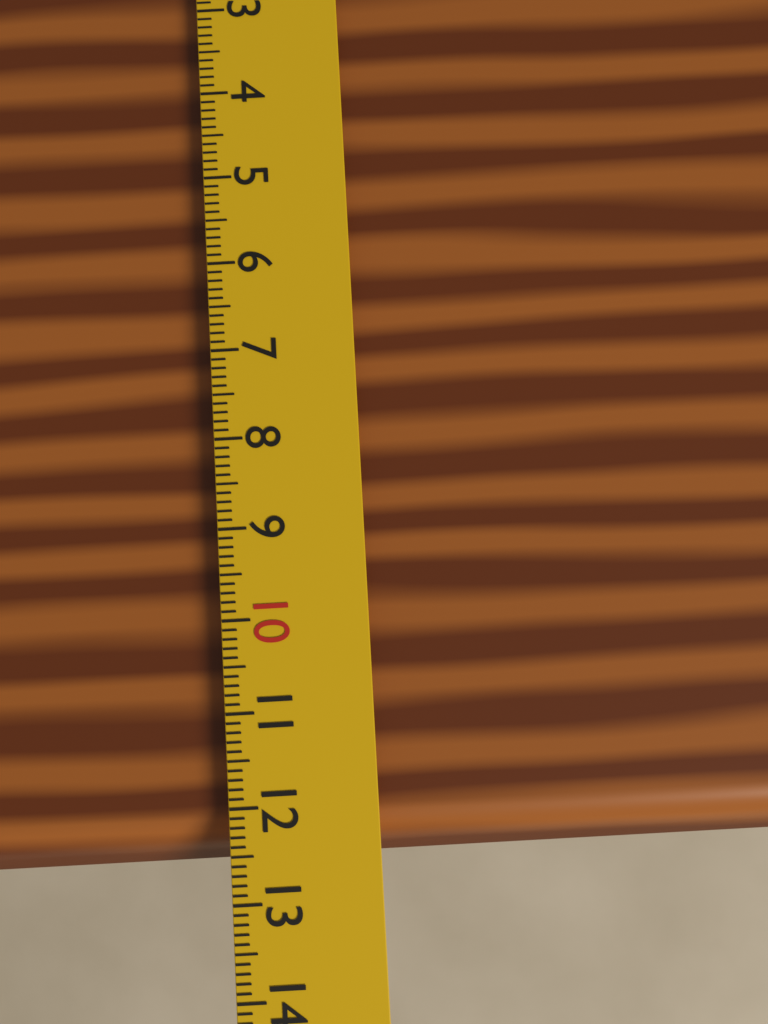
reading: 12.6 cm
